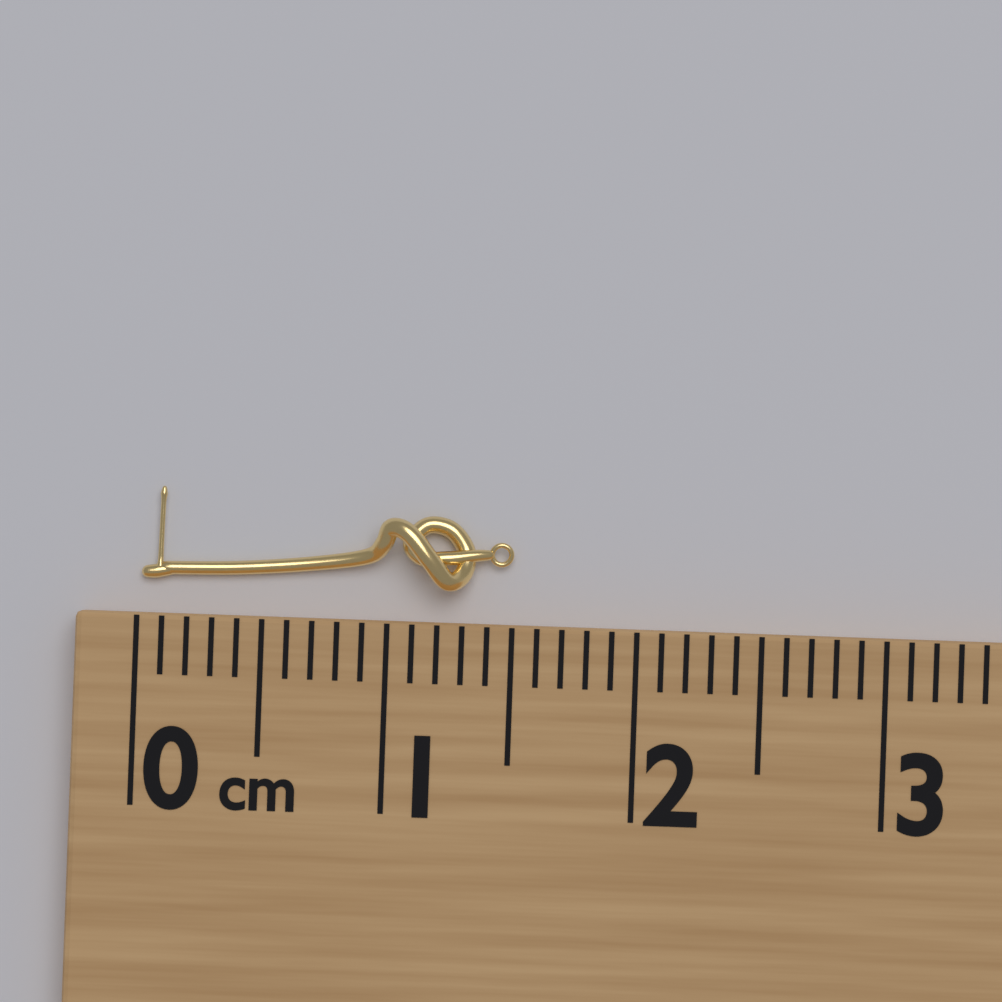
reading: 1.5 cm
